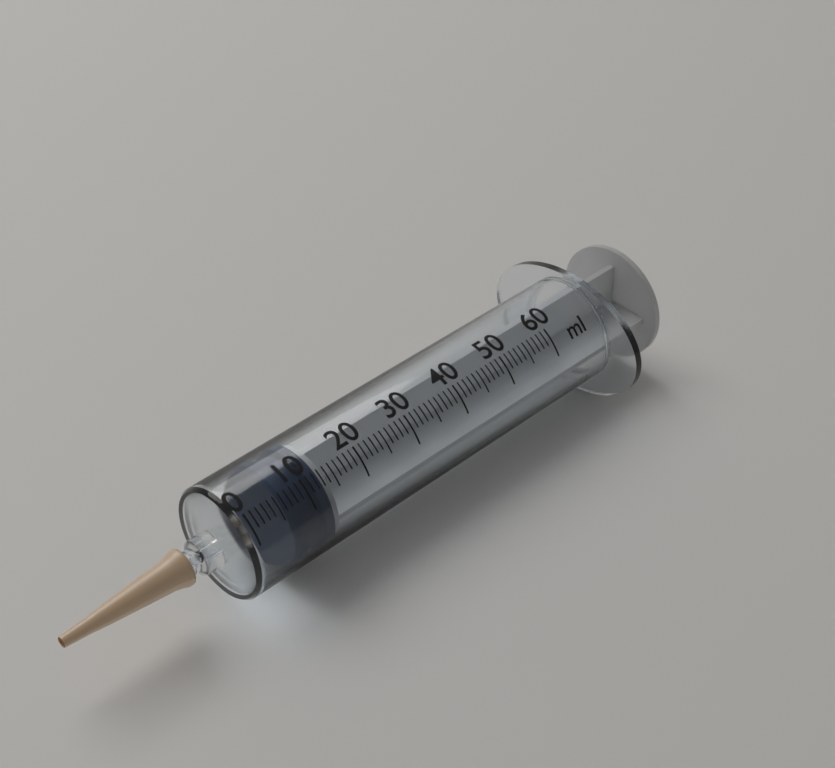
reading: 6 ml
